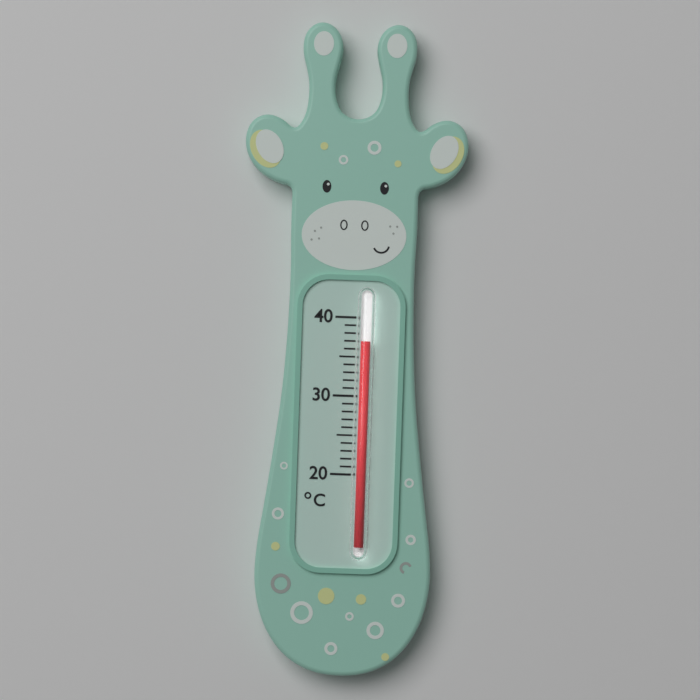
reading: 37 °C
